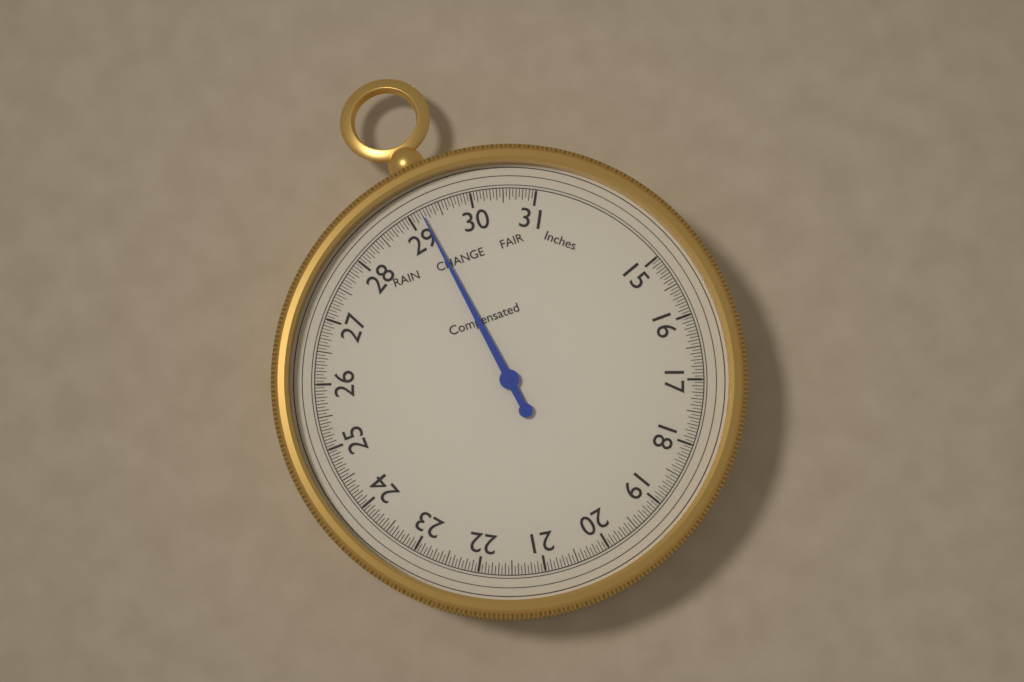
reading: 29.20 inches
